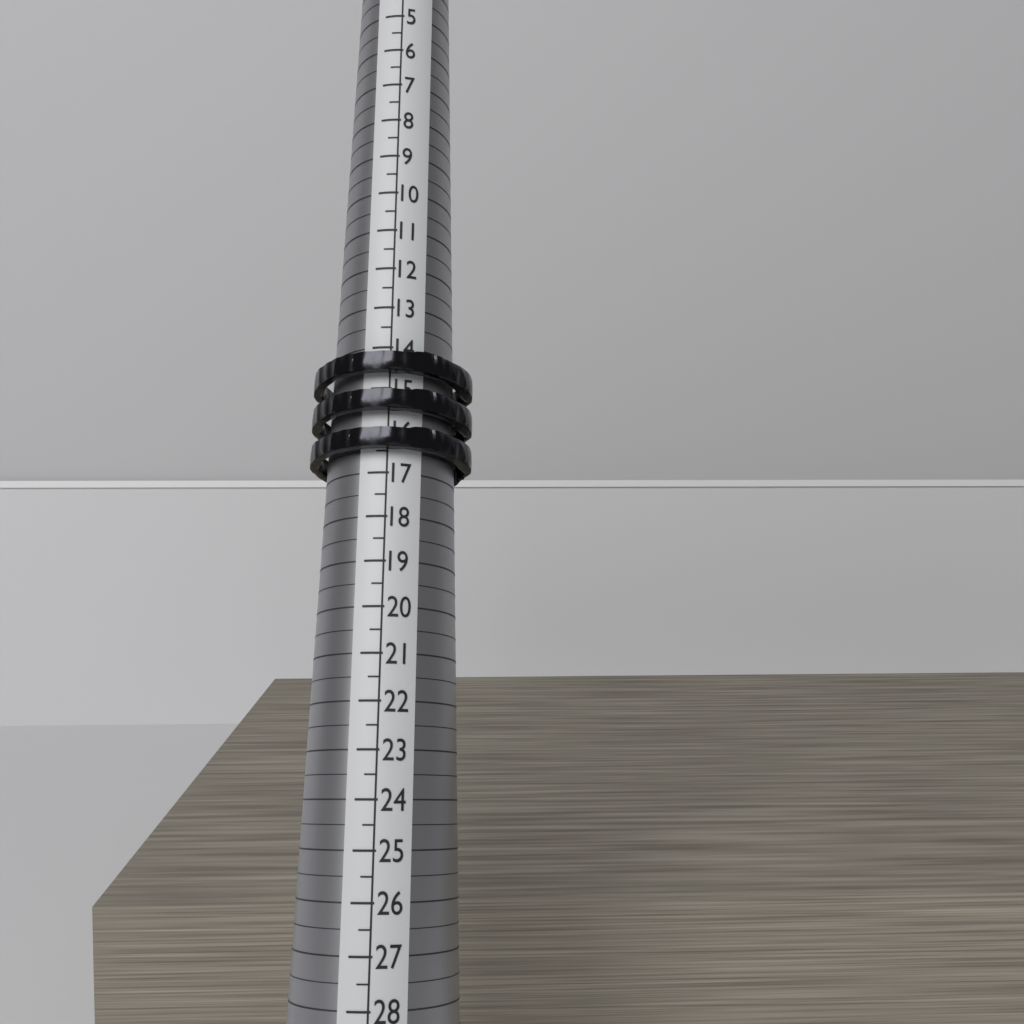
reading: 16.5 (no unit)
